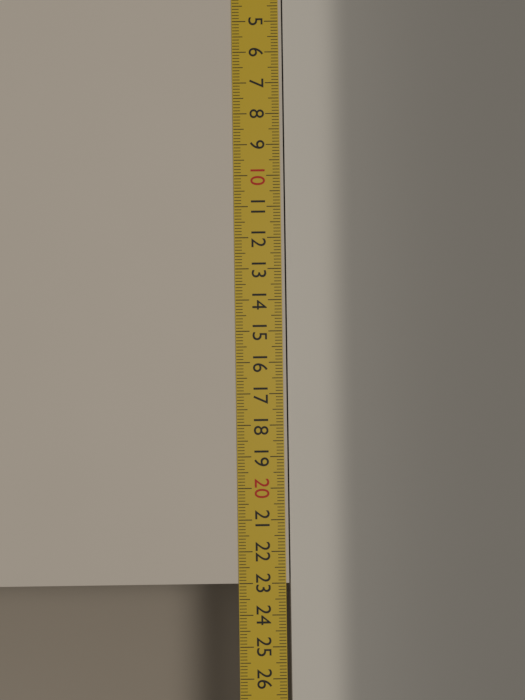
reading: 23.0 cm
